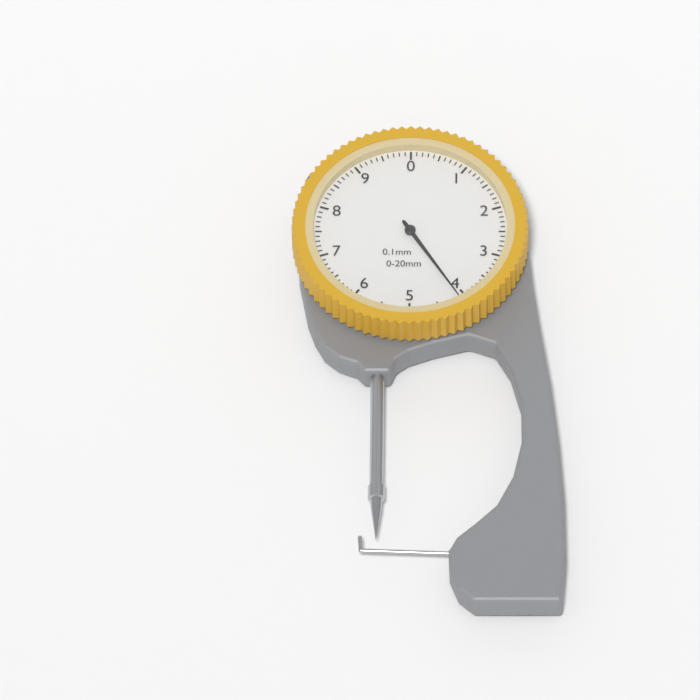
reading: 4.1 mm
